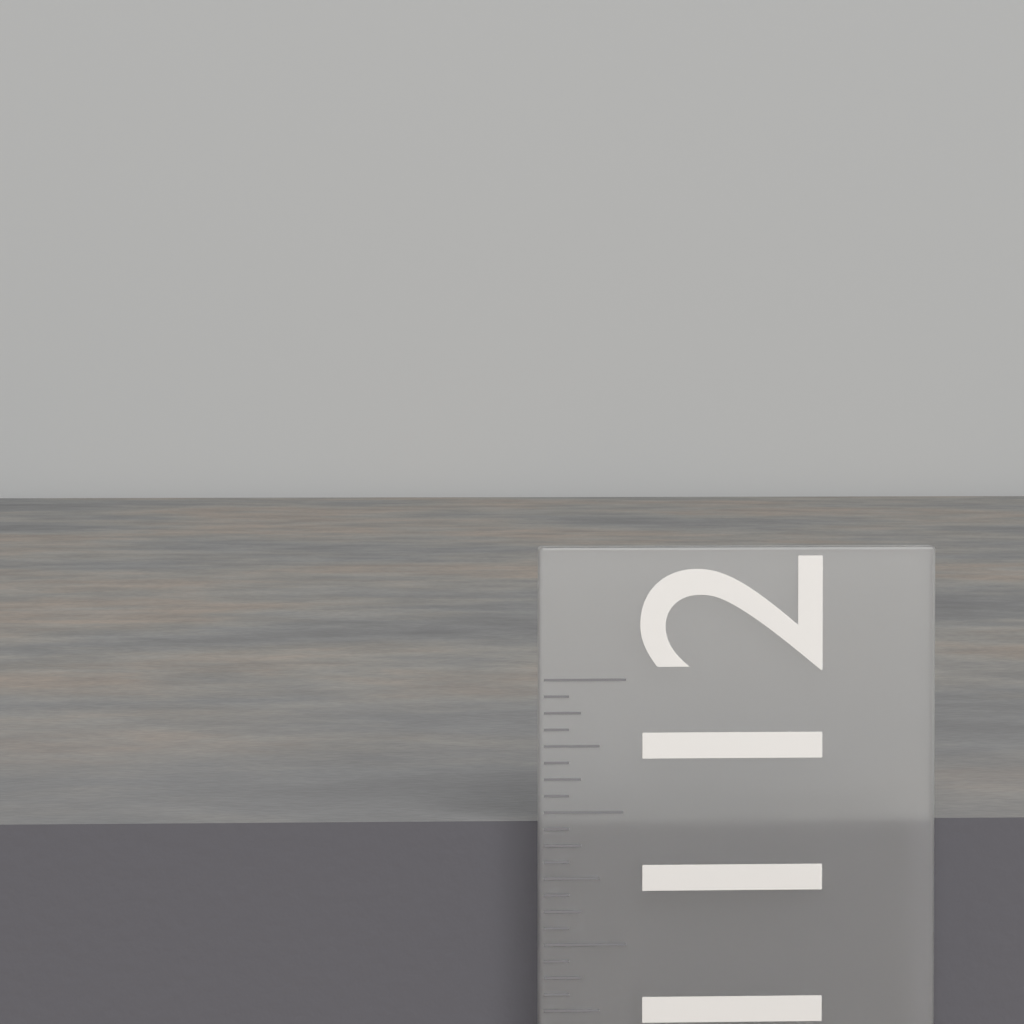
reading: 11.4375 in
